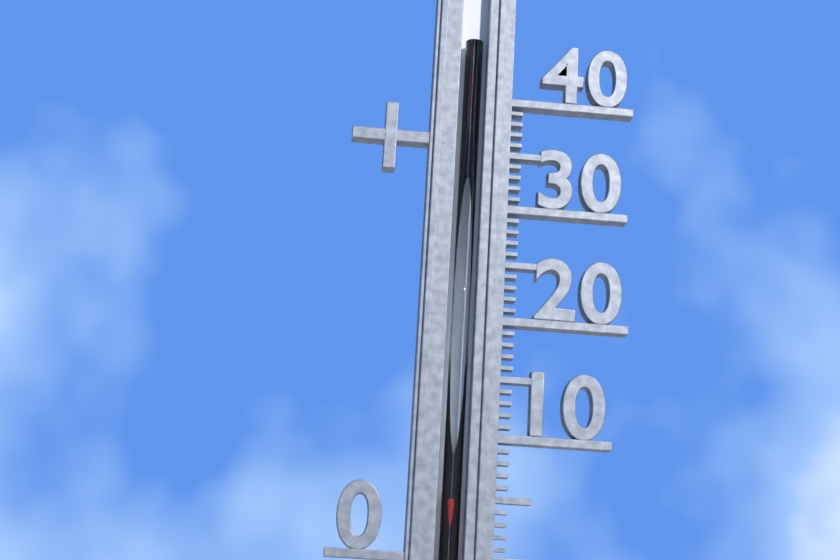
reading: 5 (no unit)
